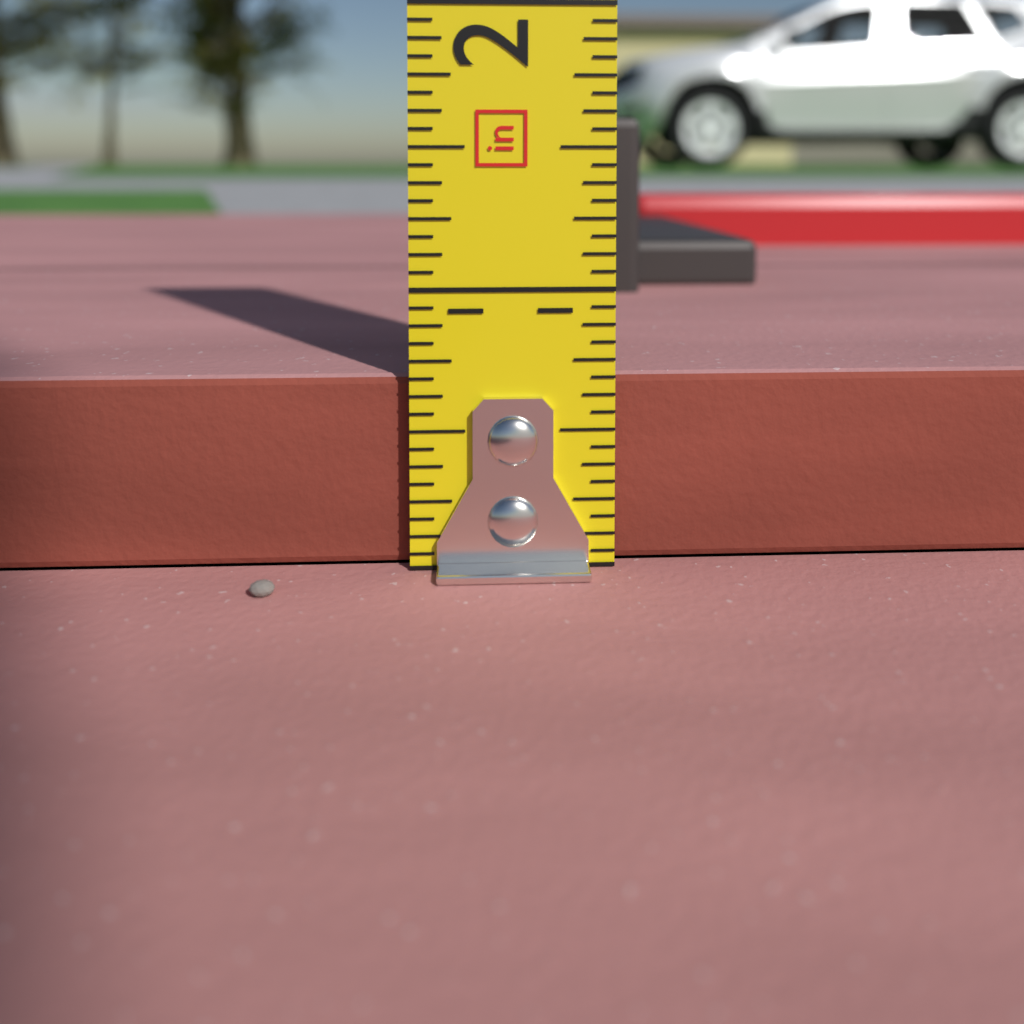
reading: 0.6875 in
